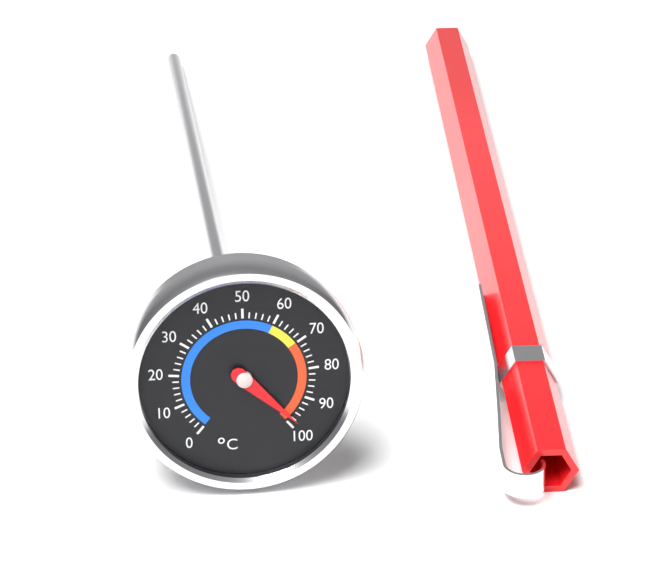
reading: 98 °C
